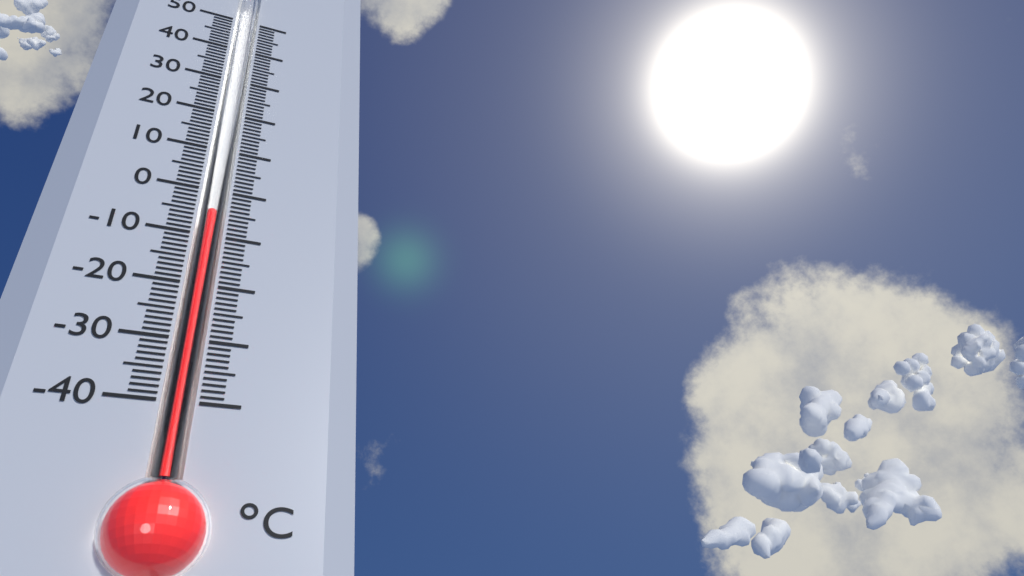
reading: -5 °C
